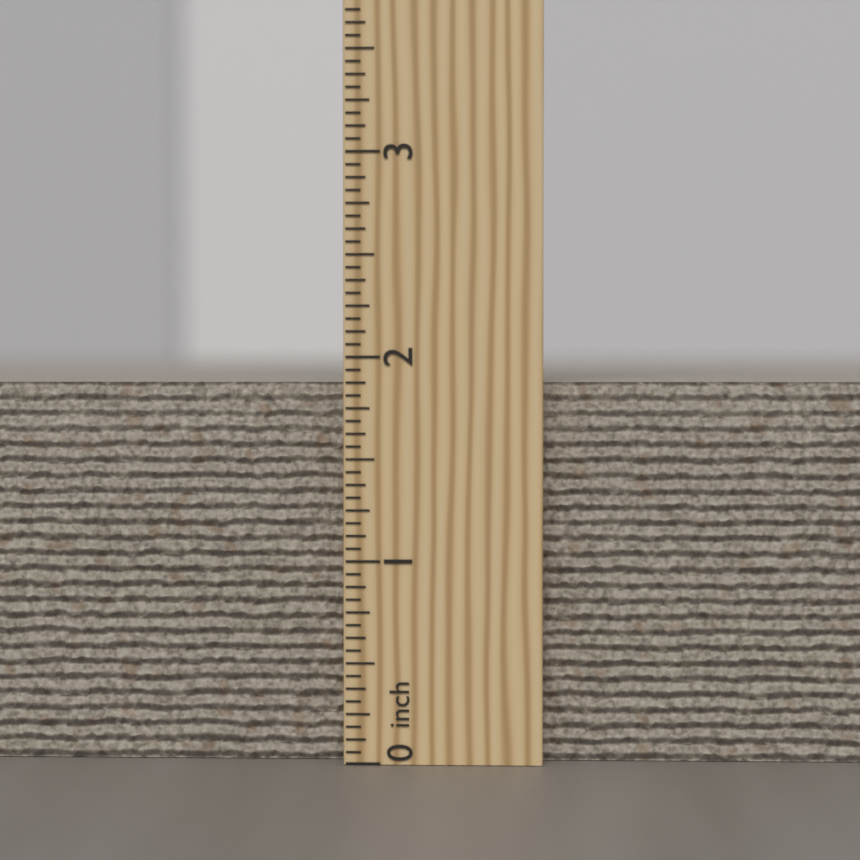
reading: 1.8750 inch
